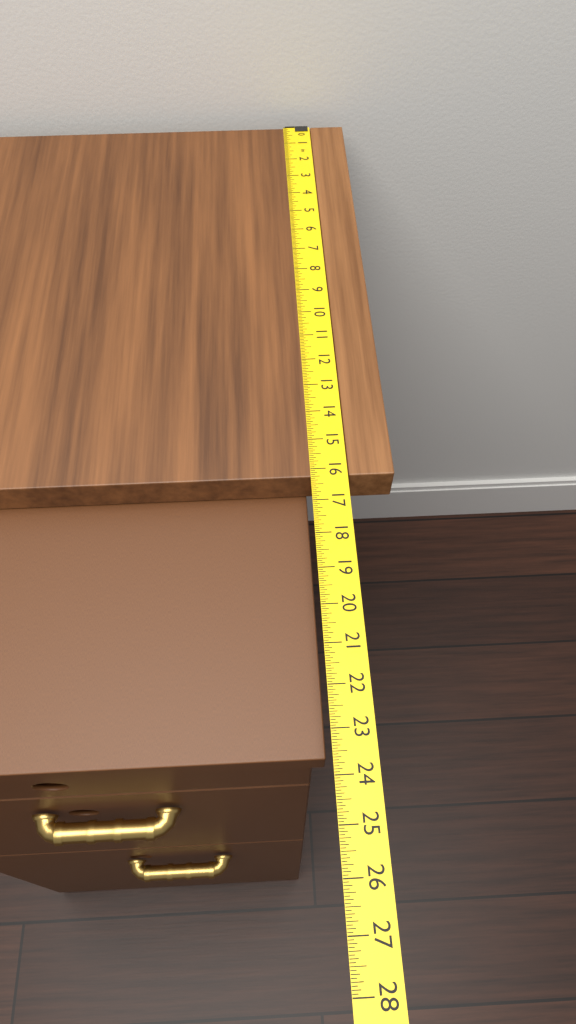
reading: 16.2500 in
